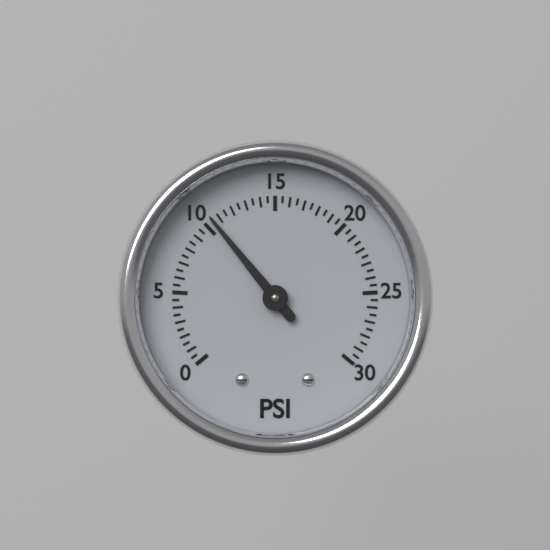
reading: 10.5 psi
